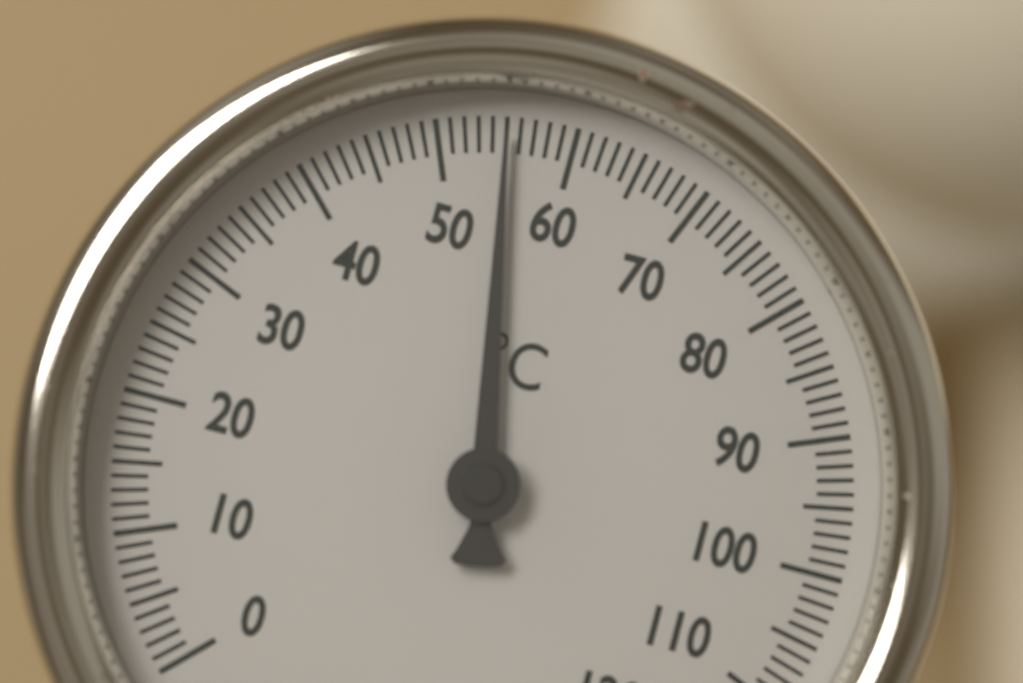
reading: 55 °C
